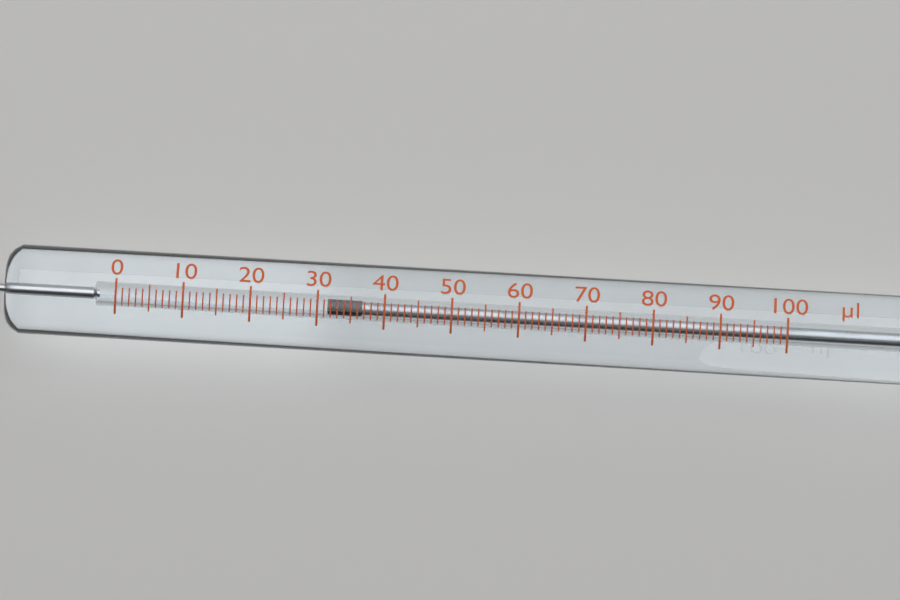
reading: 32 µl
